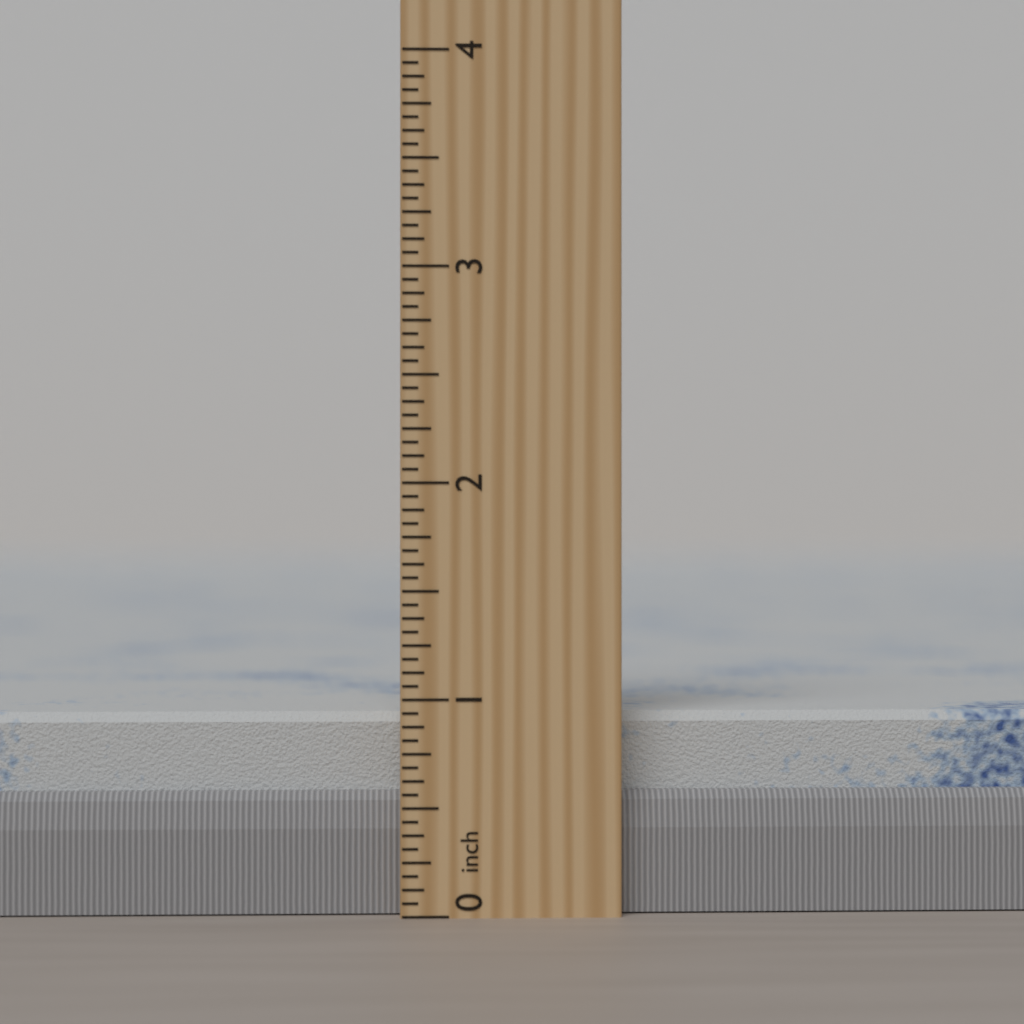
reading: 0.9375 inch
